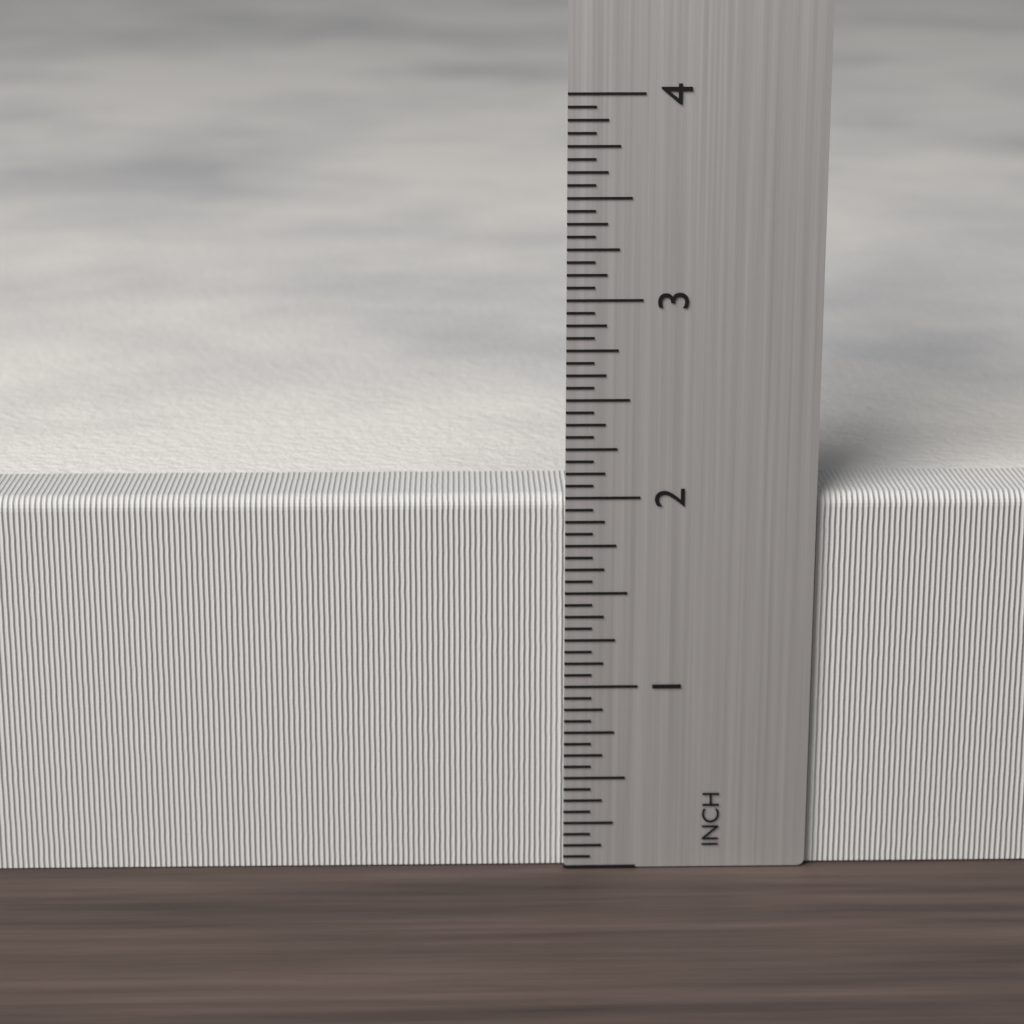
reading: 2.0000 inch
